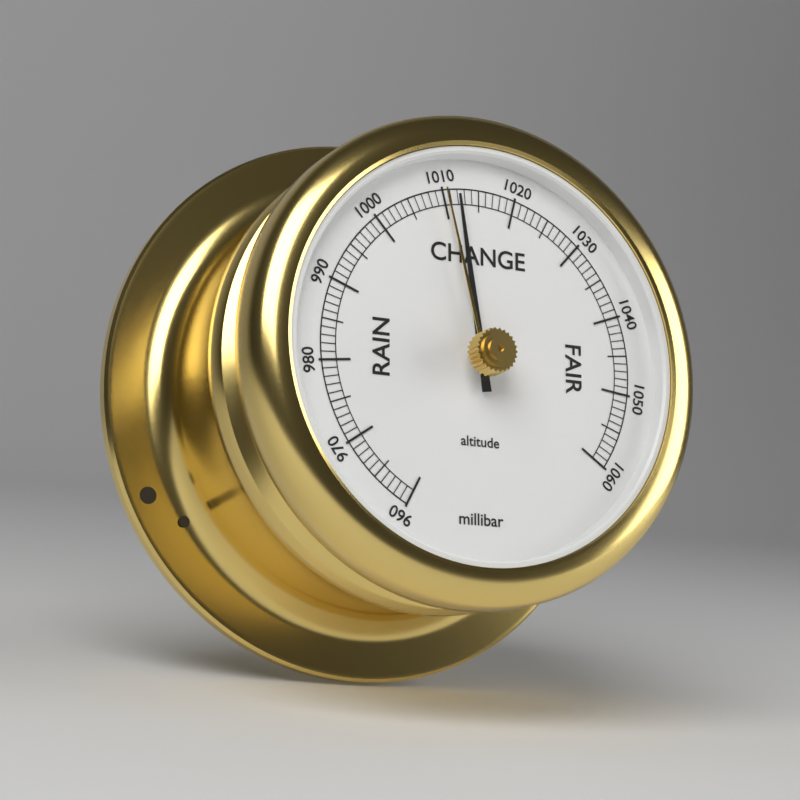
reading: 1012 millibar
